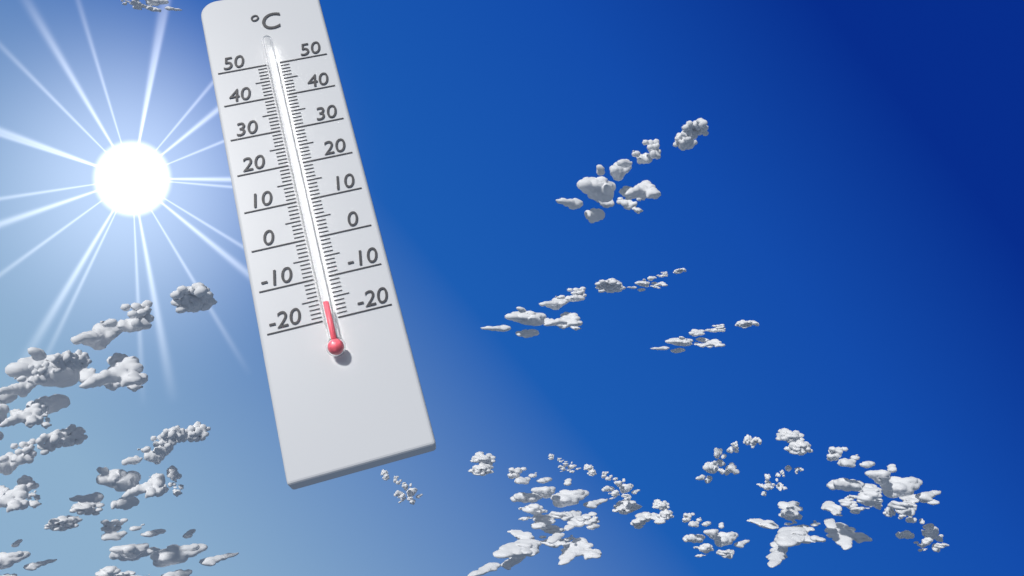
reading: -17 °C
